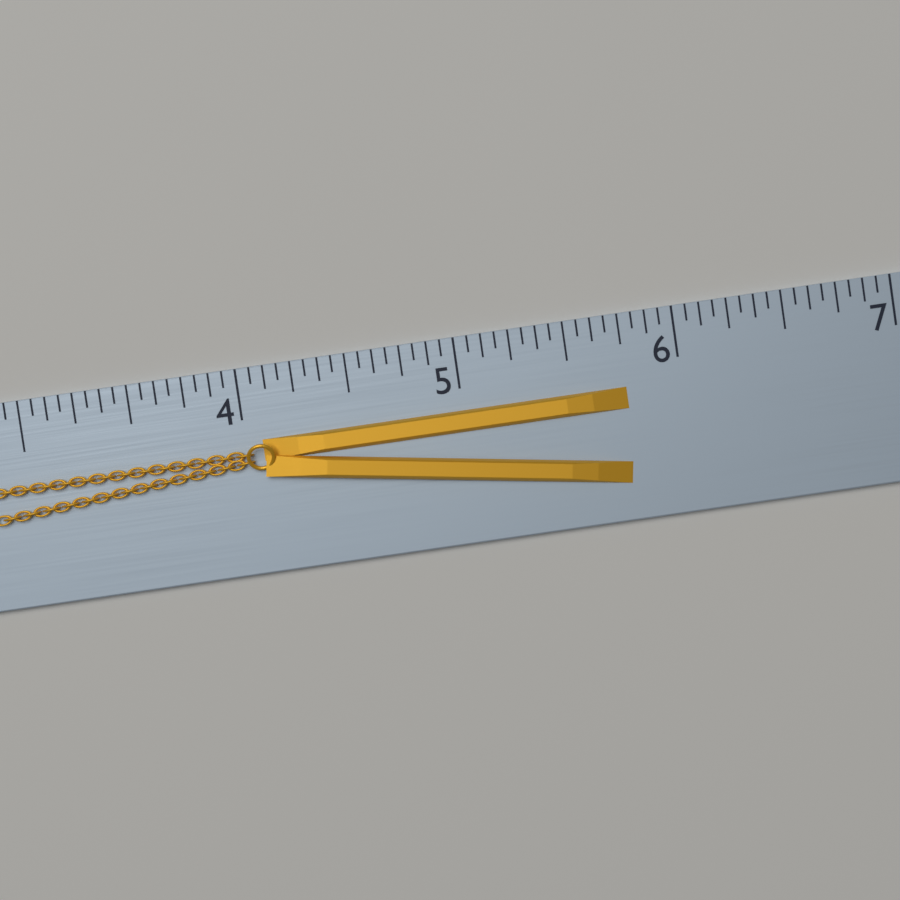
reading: 5.7500 (no unit)
